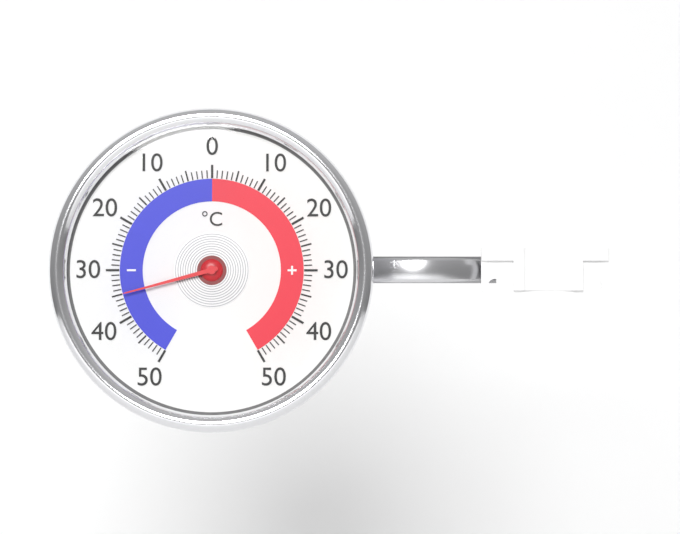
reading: -35 °C
